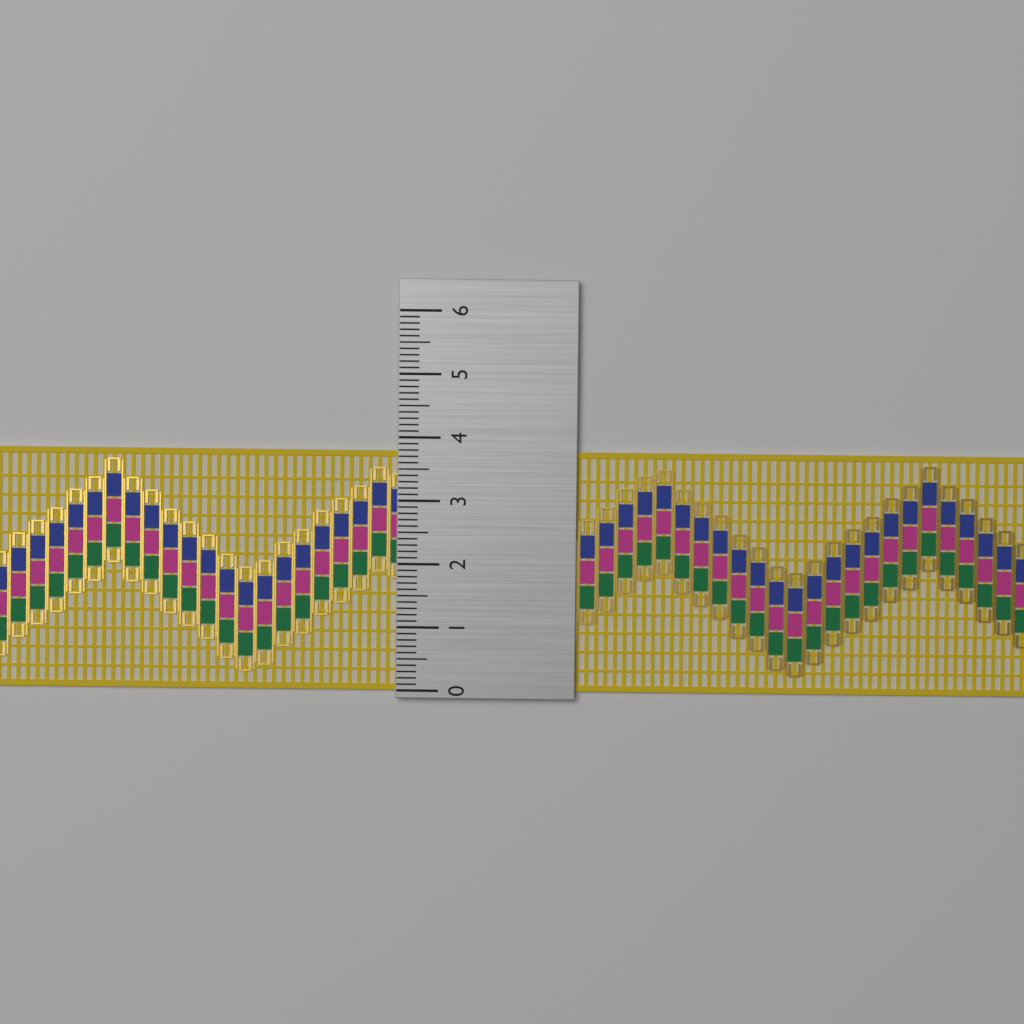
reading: 3.8 (no unit)
